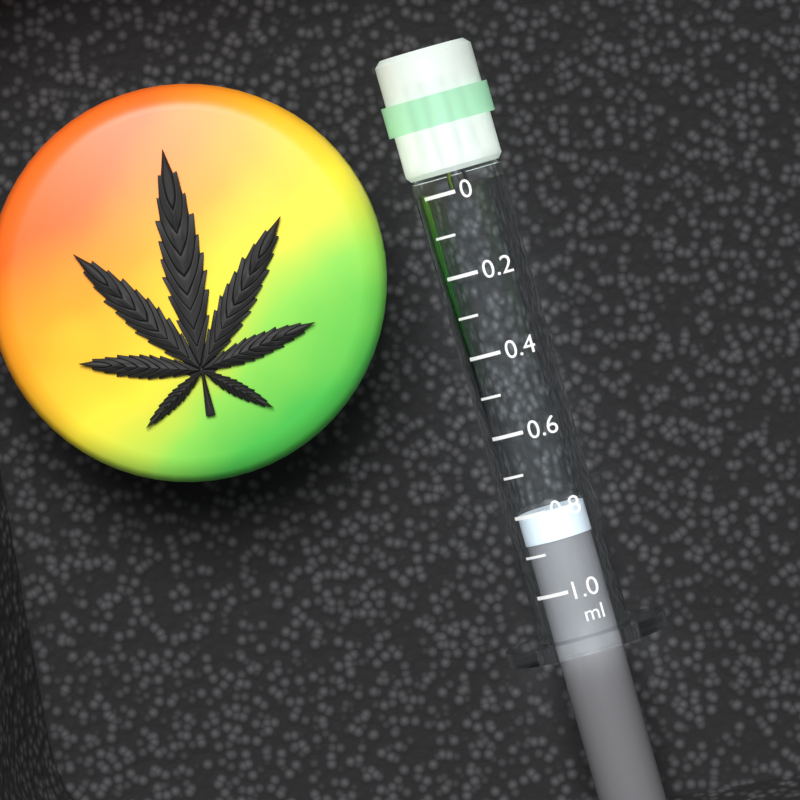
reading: 0.8 ml
